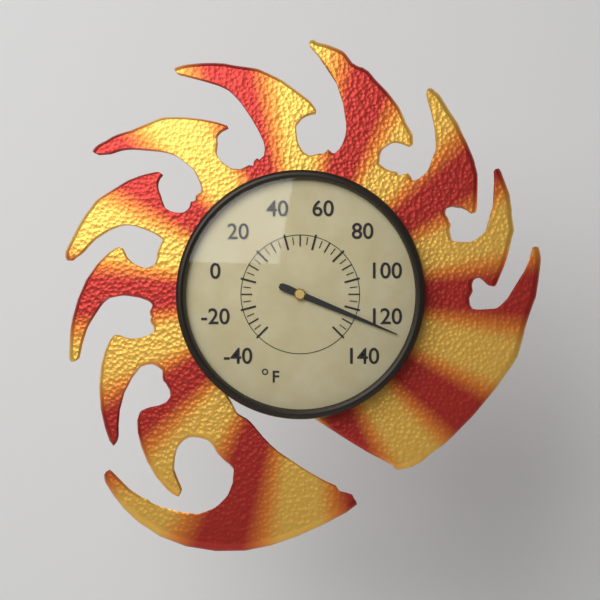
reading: 125 °F
